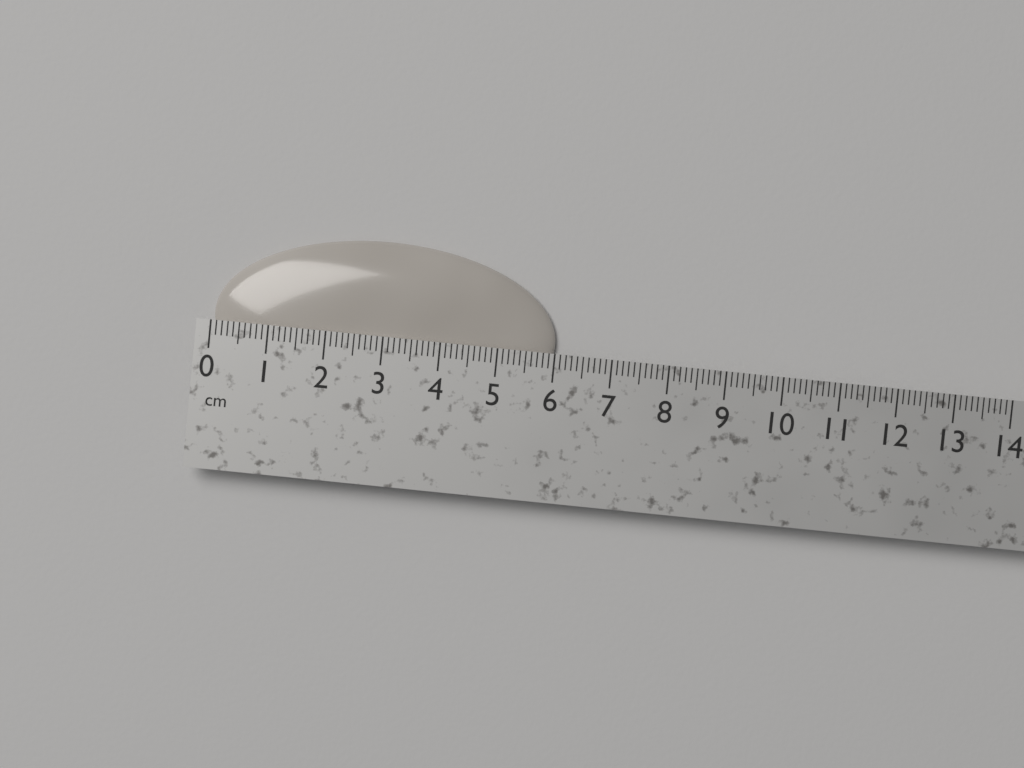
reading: 6.0 cm
